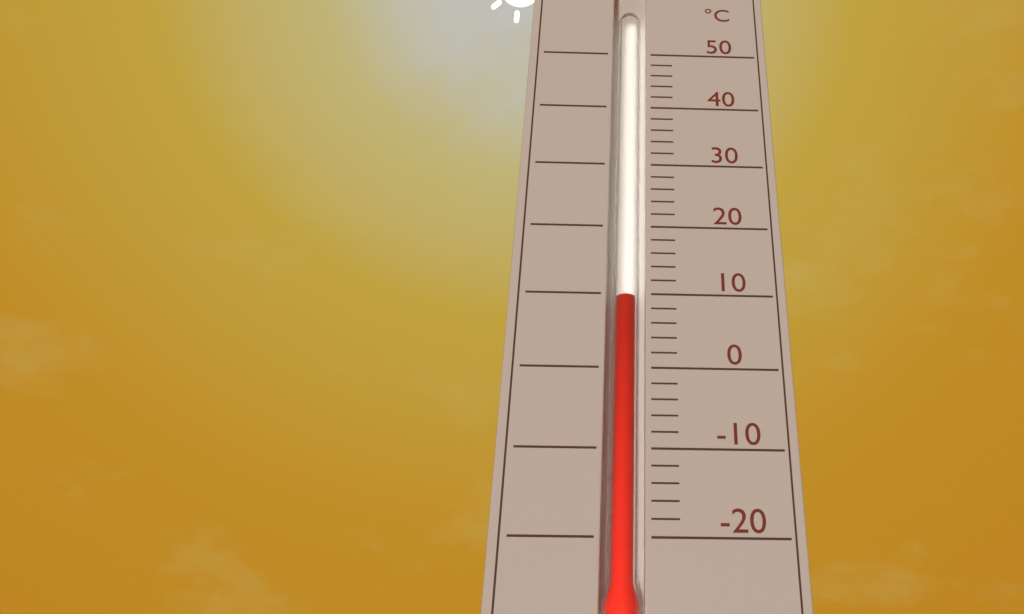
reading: 10 °C
